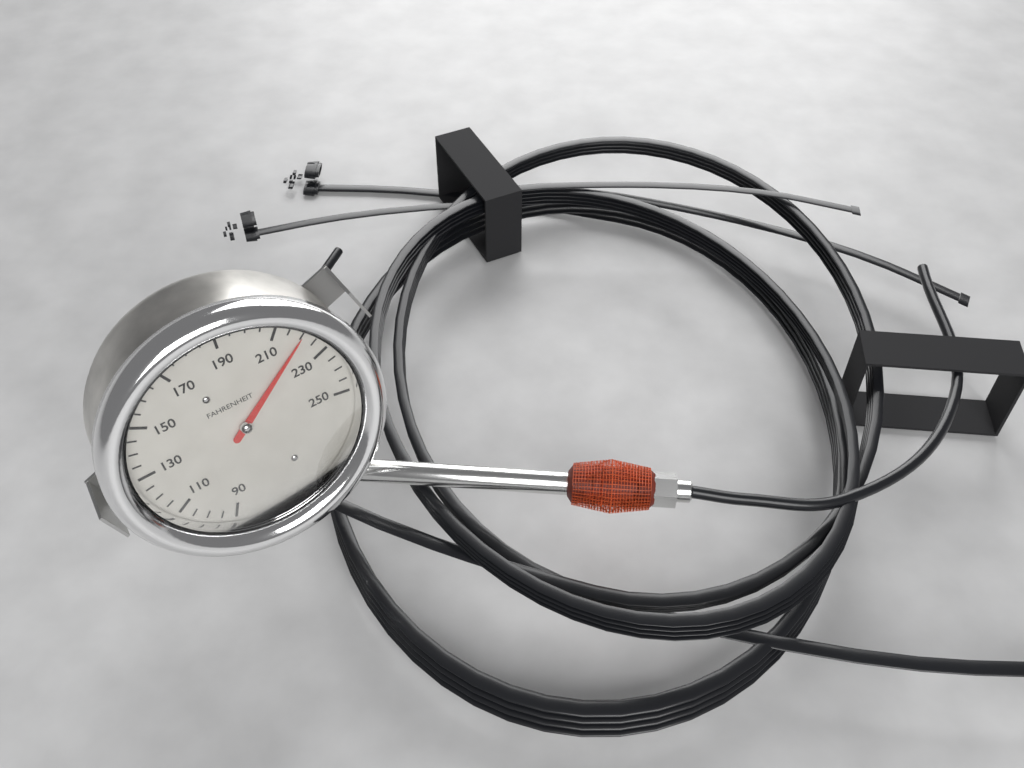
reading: 220 °F
